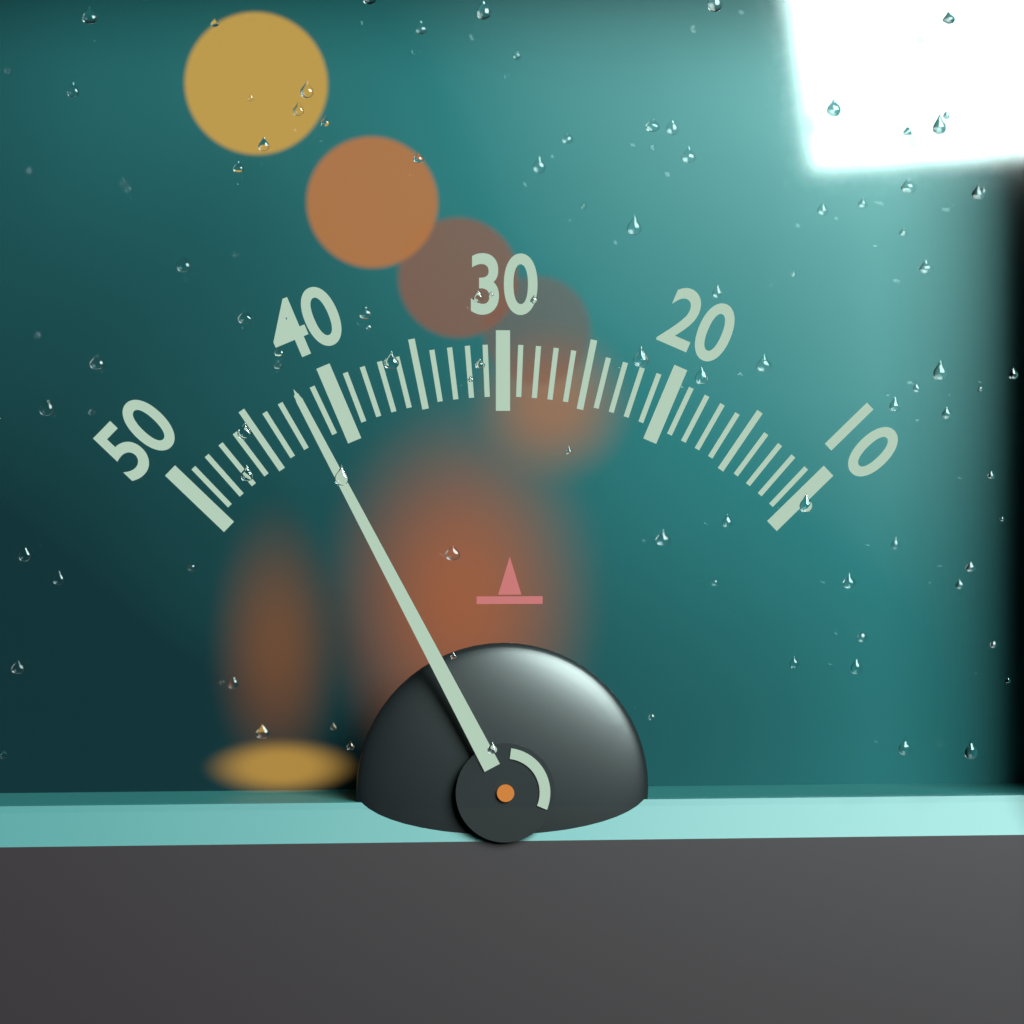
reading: 42 (no unit)
